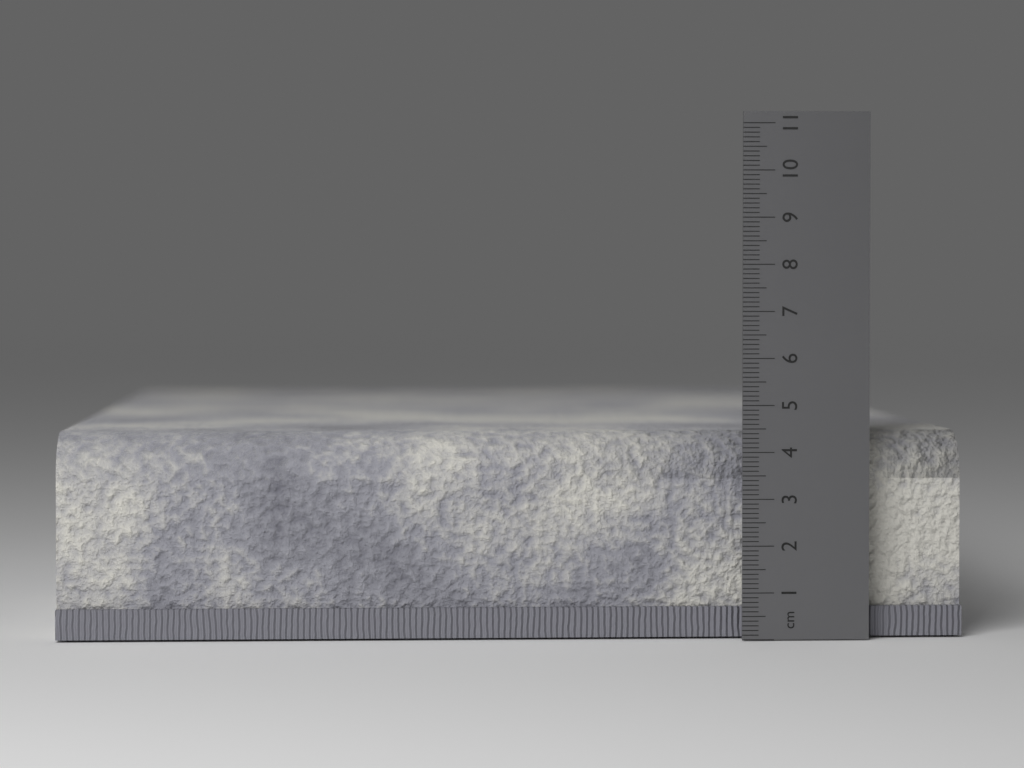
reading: 4.4 cm
